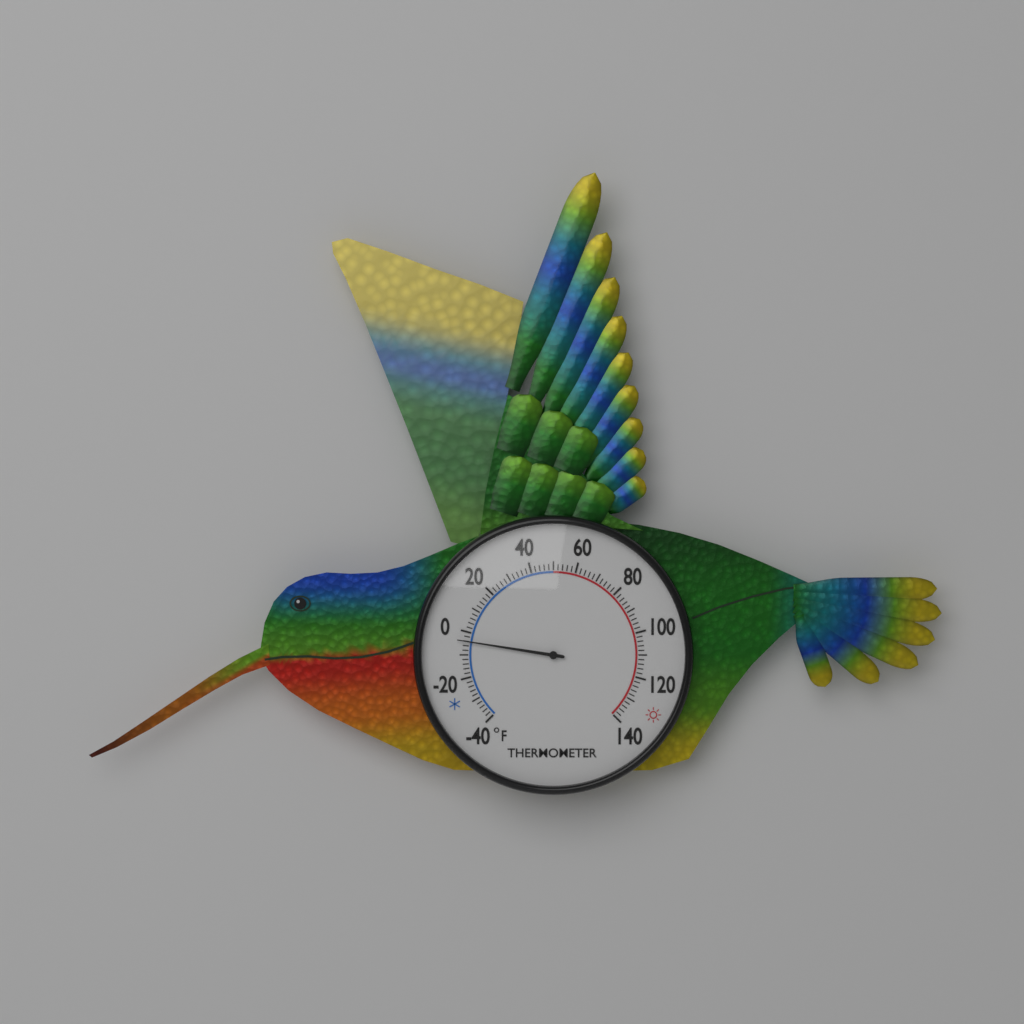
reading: -4 °F
